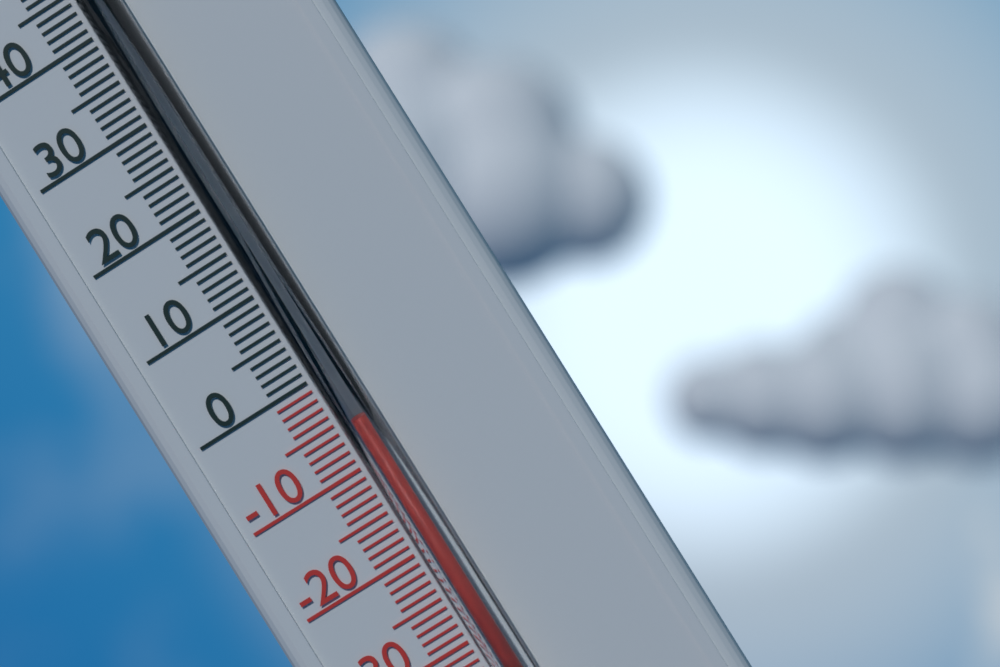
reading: -6 °C
